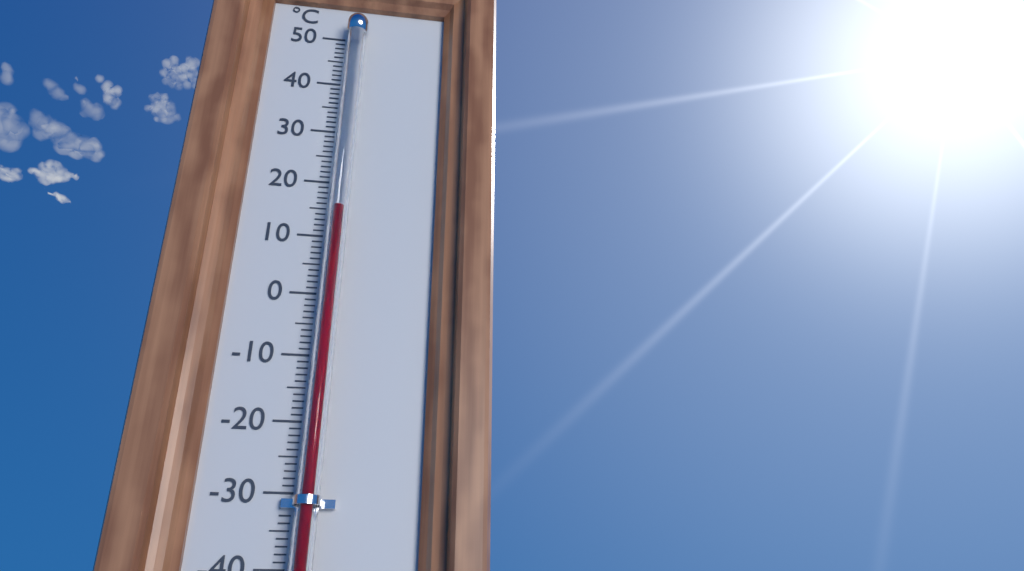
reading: 14 °C
